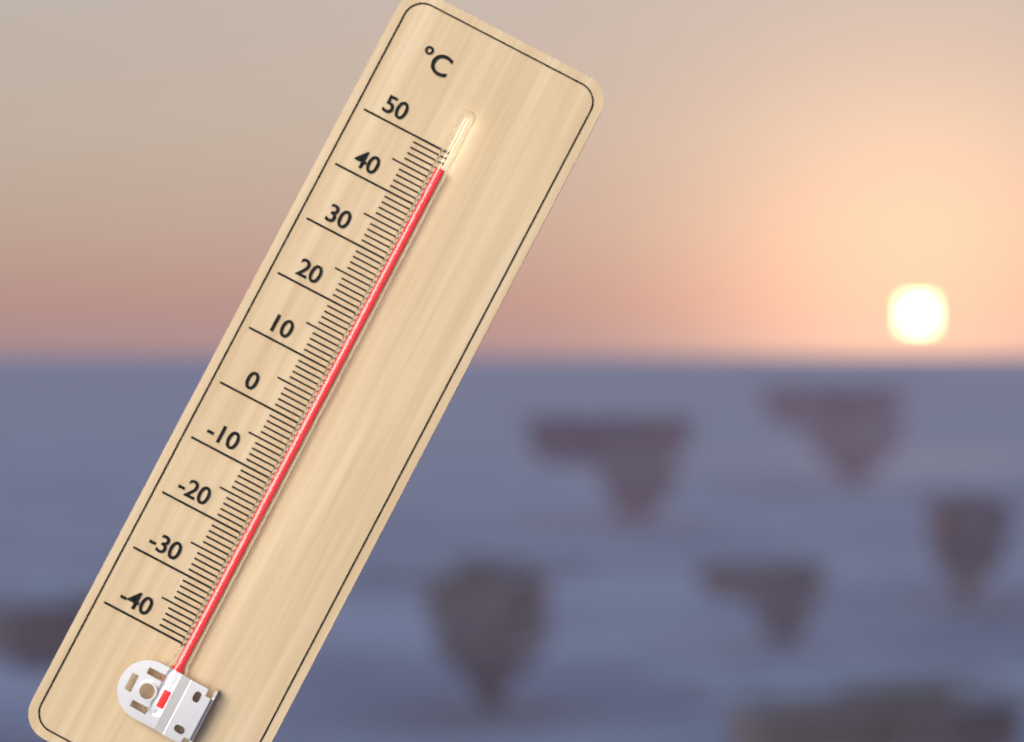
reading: 47 °C
